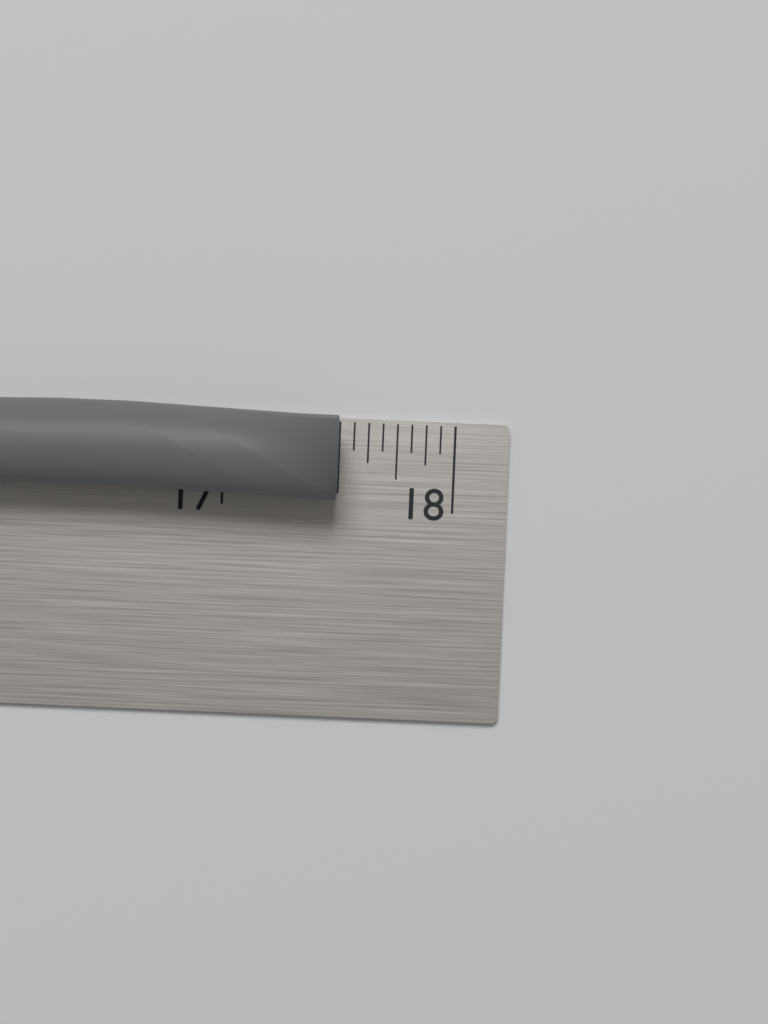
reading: 17.5000 in
